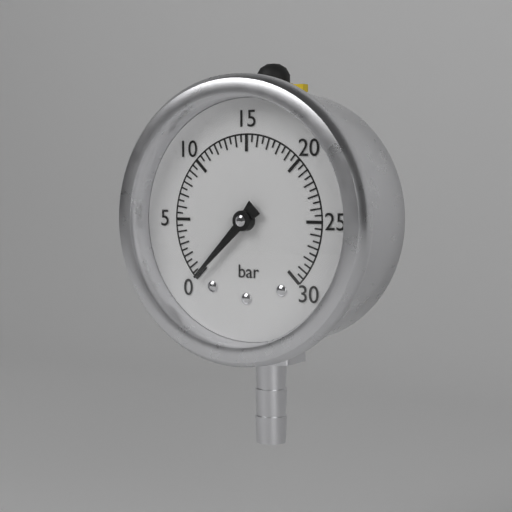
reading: 0.0 bar
